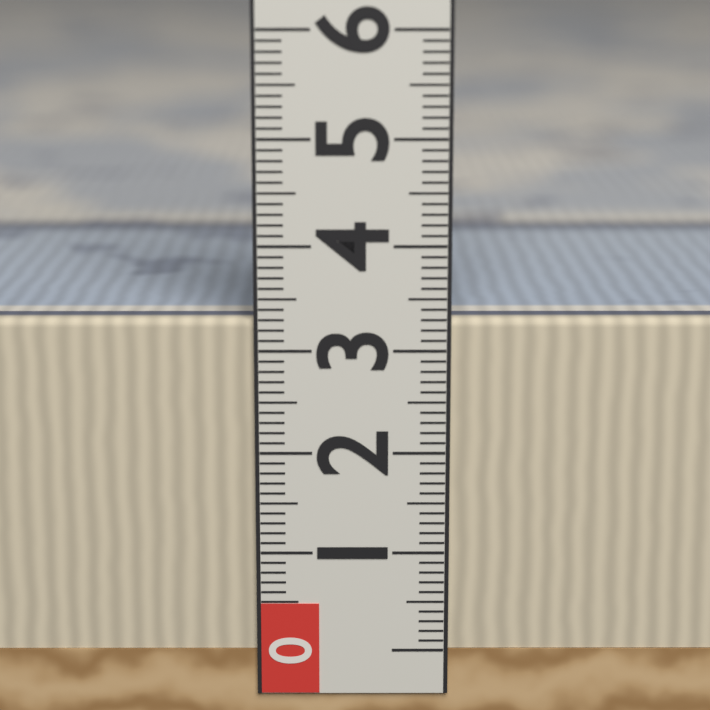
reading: 3.3 (no unit)
